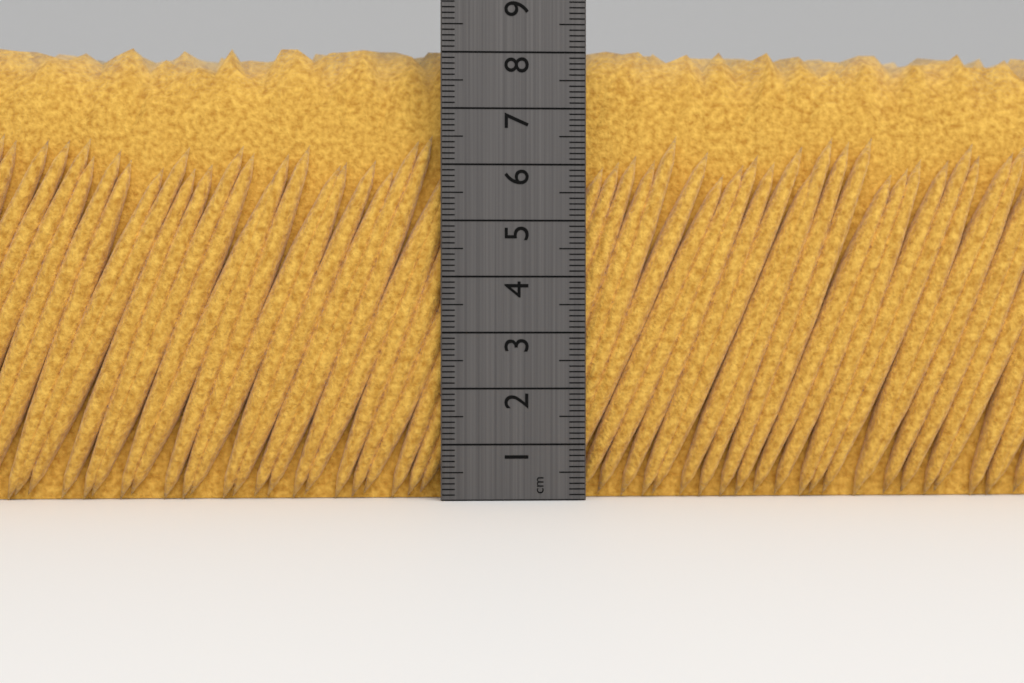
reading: 8.2 cm
